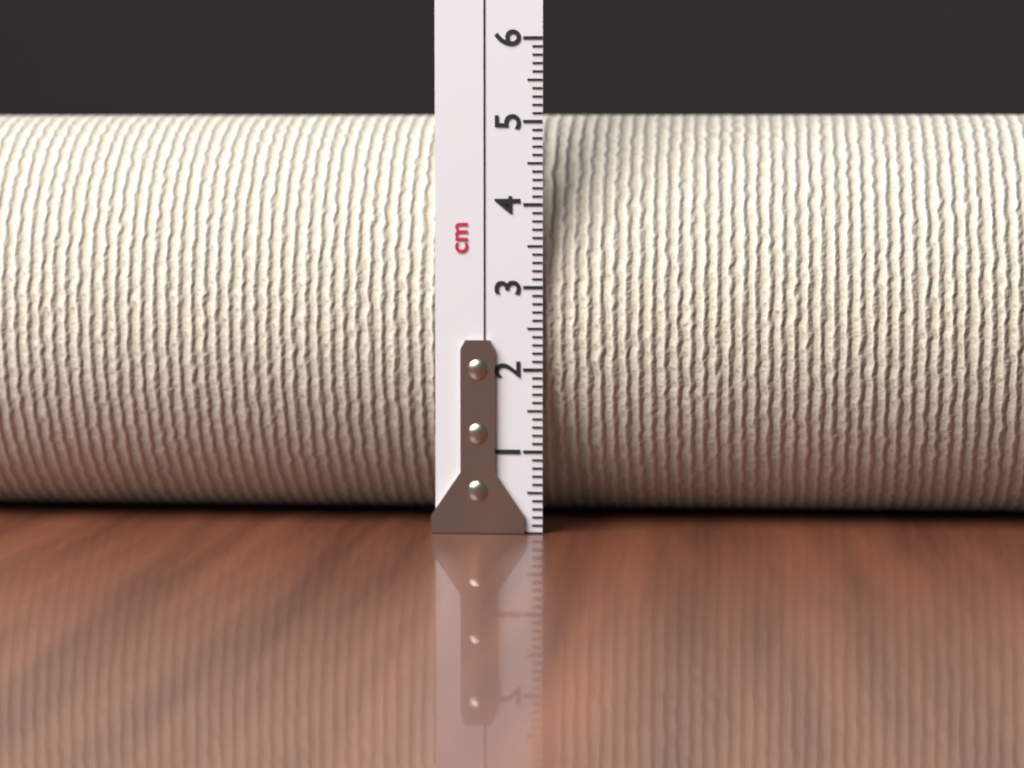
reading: 5.1 cm
